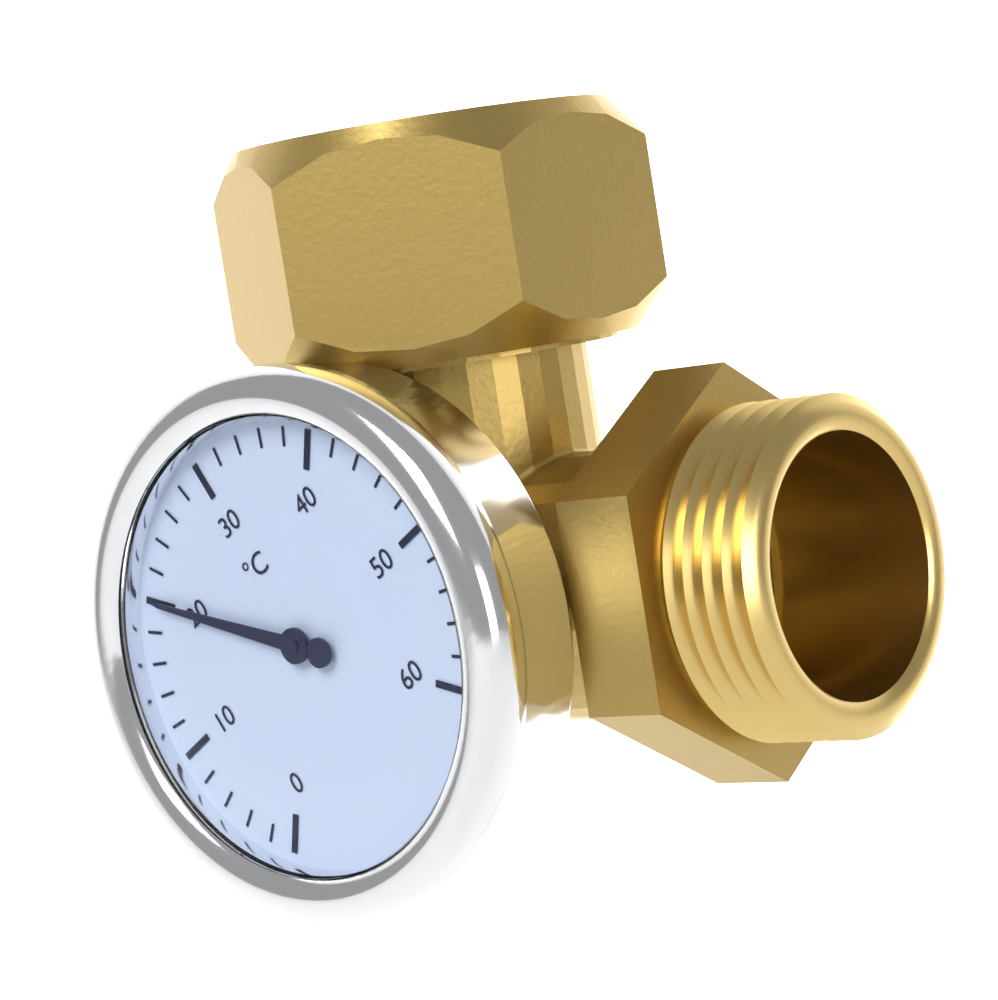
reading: 20 °C
